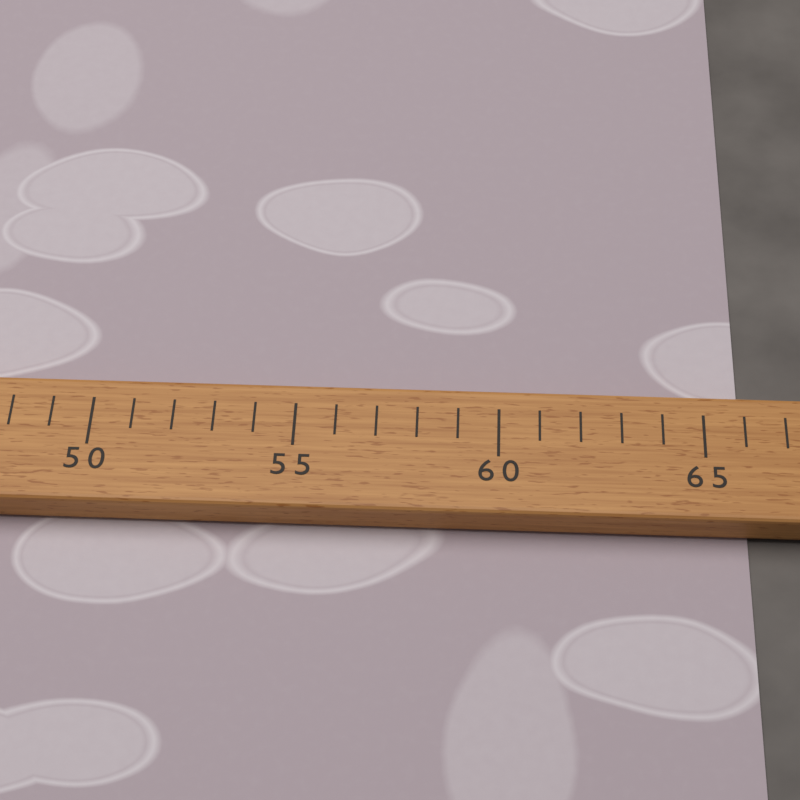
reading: 66 (no unit)
